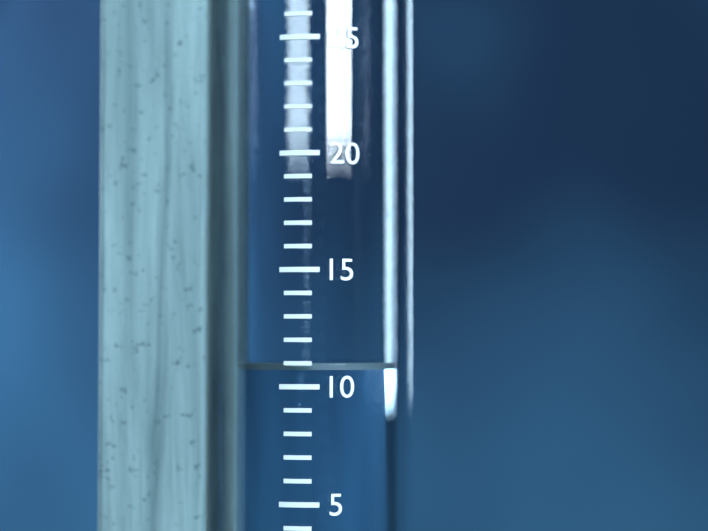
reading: 11 mm
